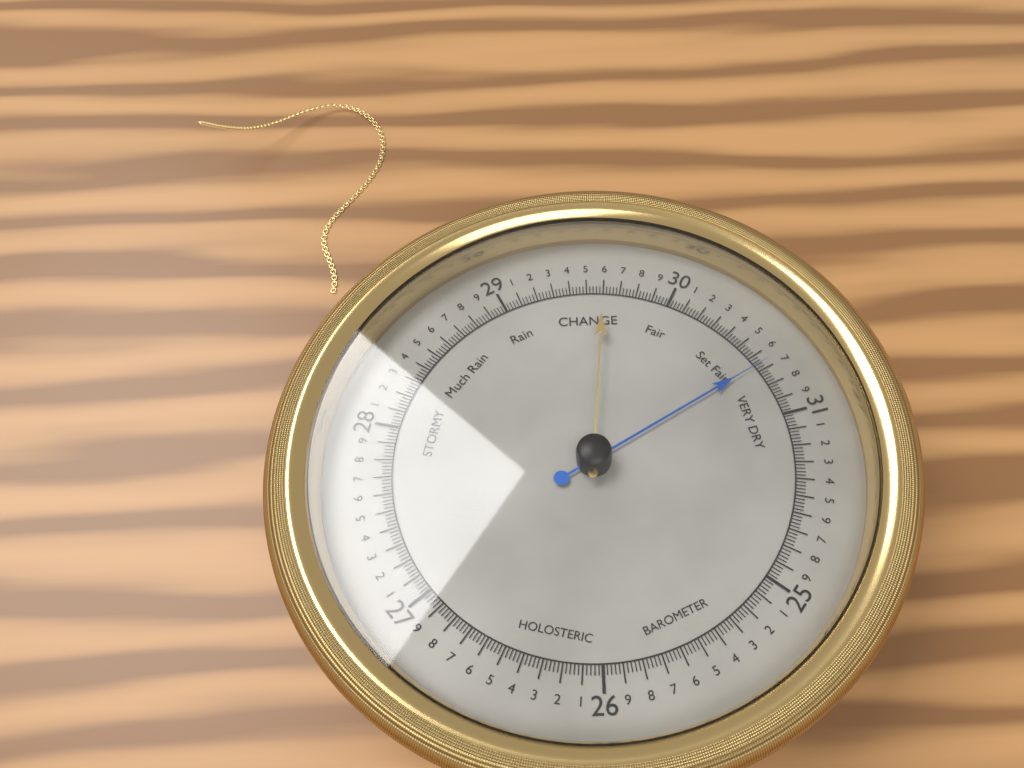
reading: 30.66 (no unit)
